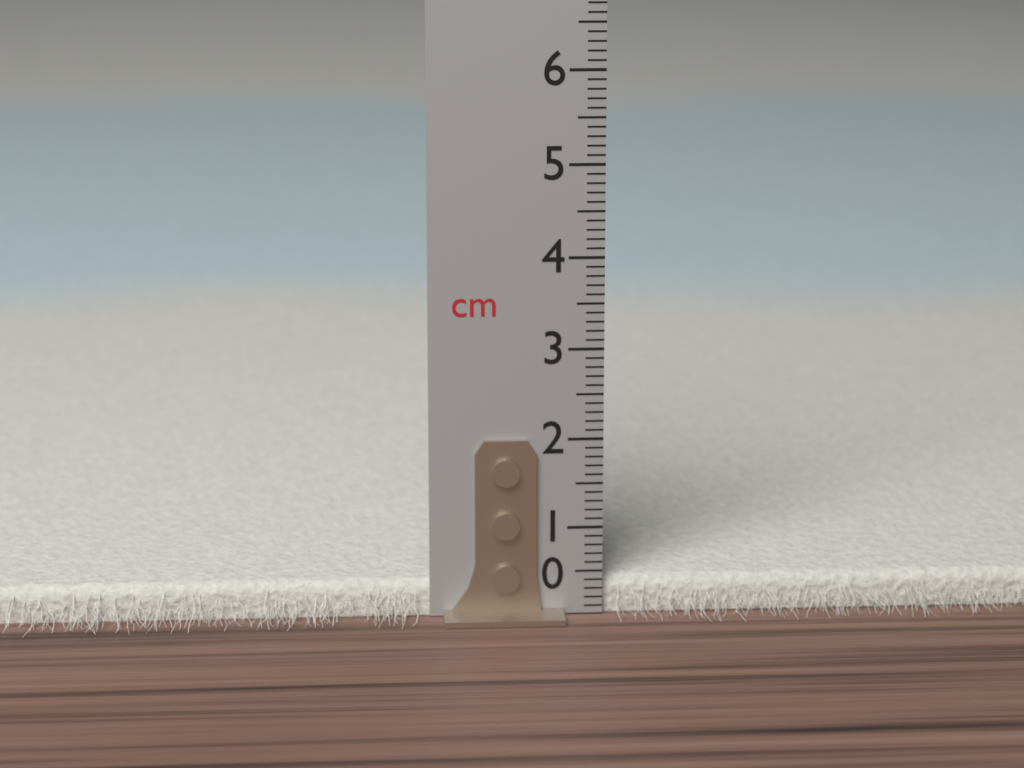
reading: 0.4 cm
